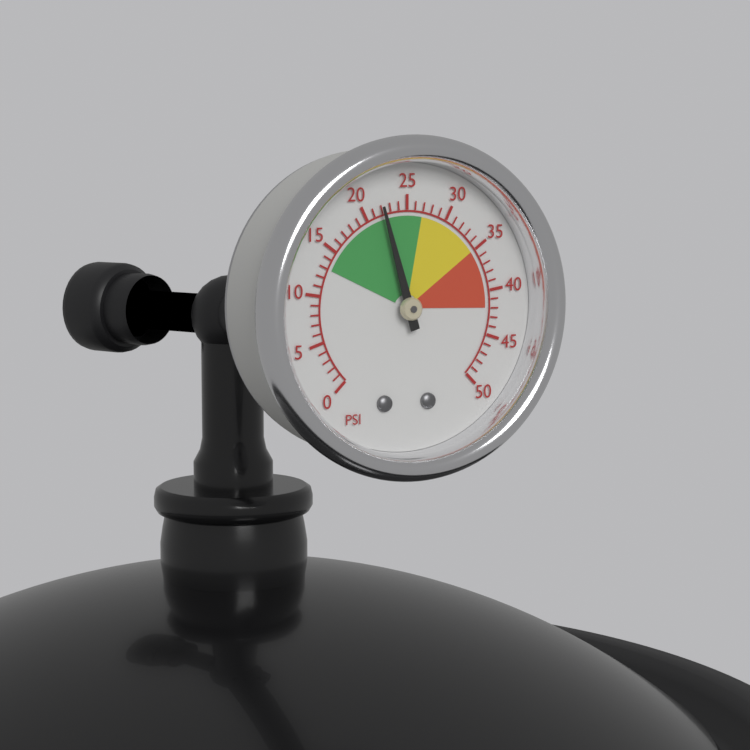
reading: 22 psi
